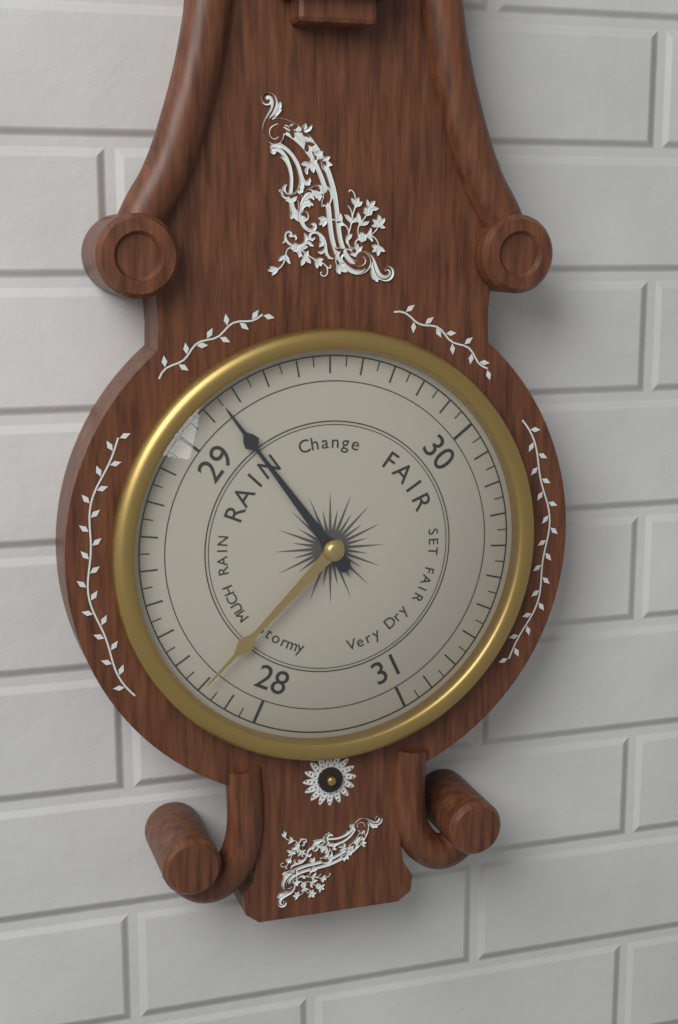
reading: 29.15 (no unit)
